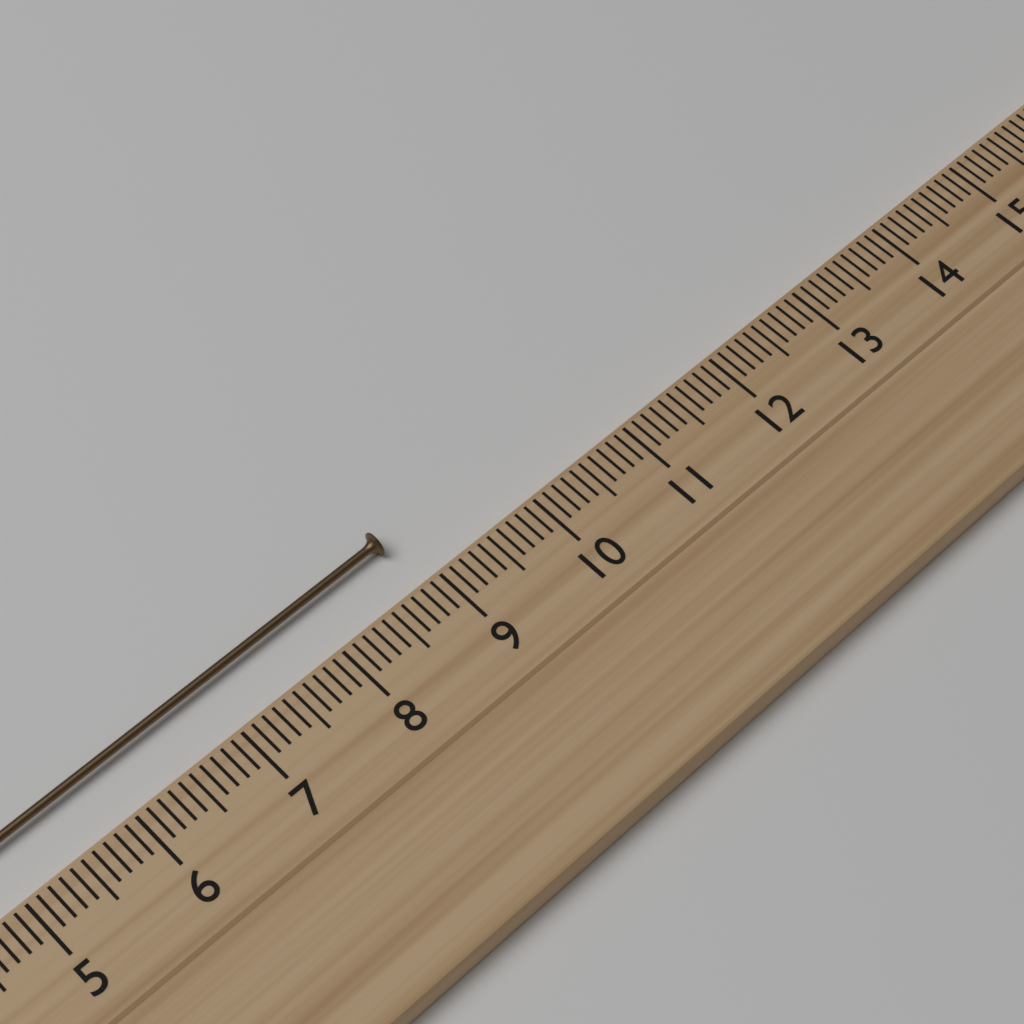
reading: 8.9 cm
